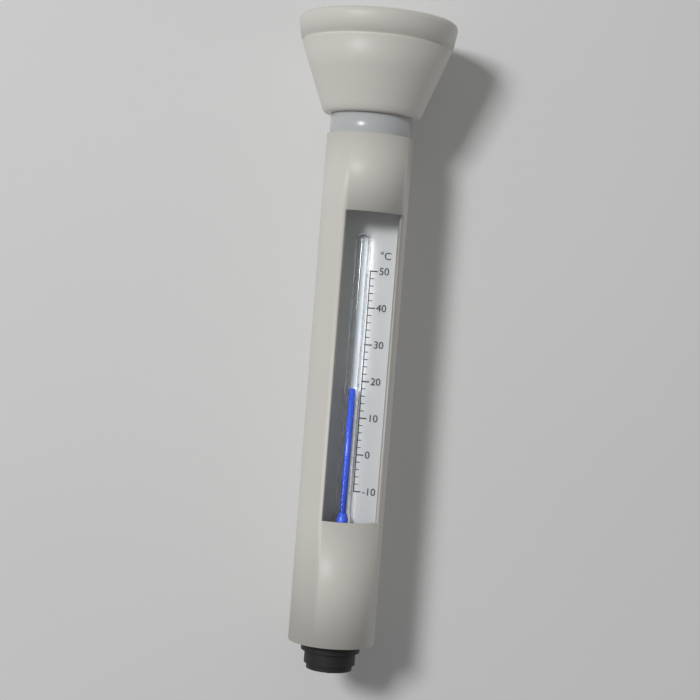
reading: 18 °C
